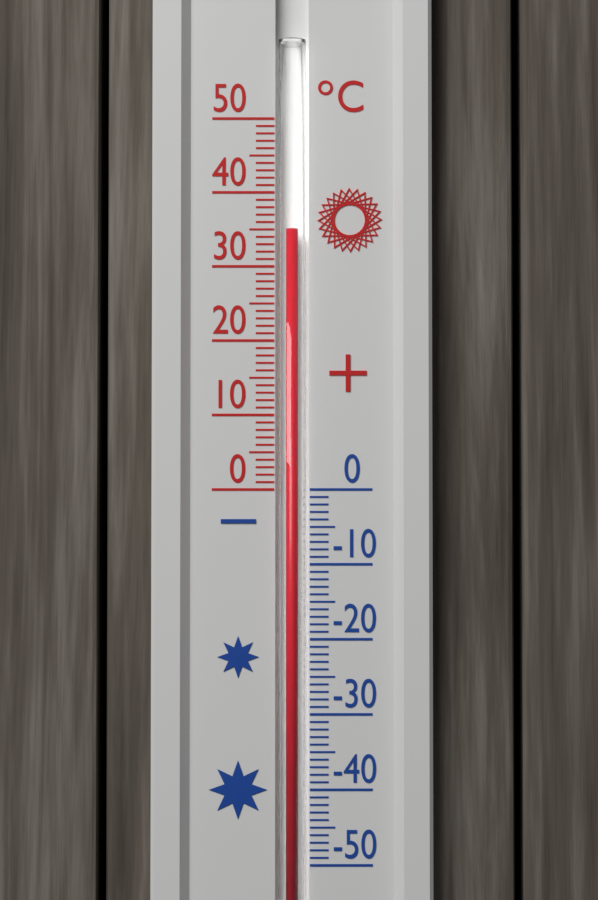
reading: 35 °C
